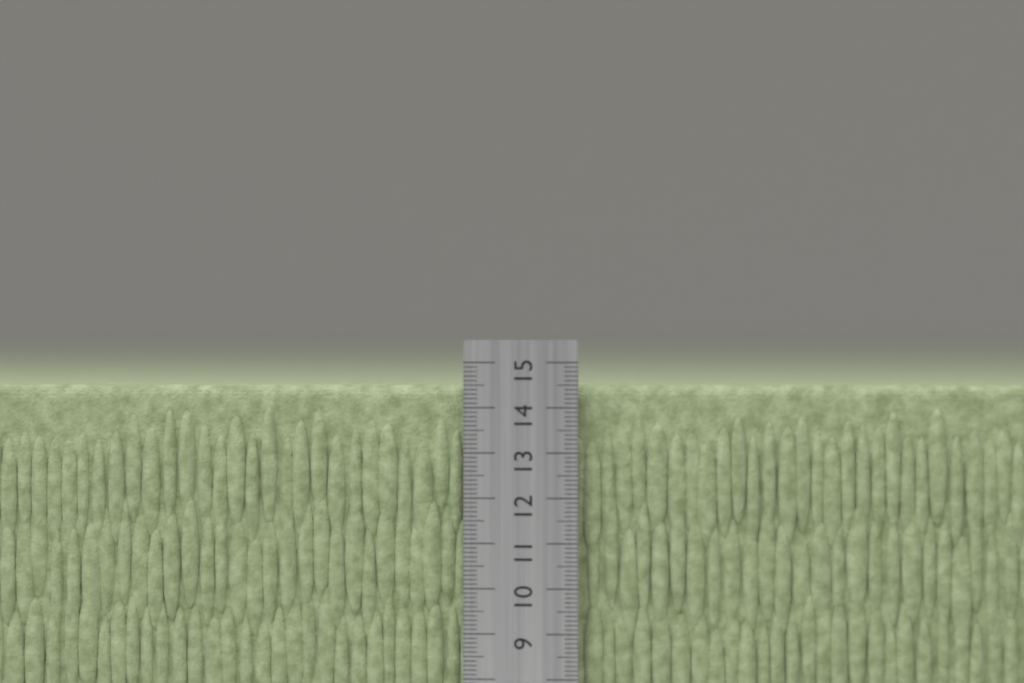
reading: 14.5 cm
